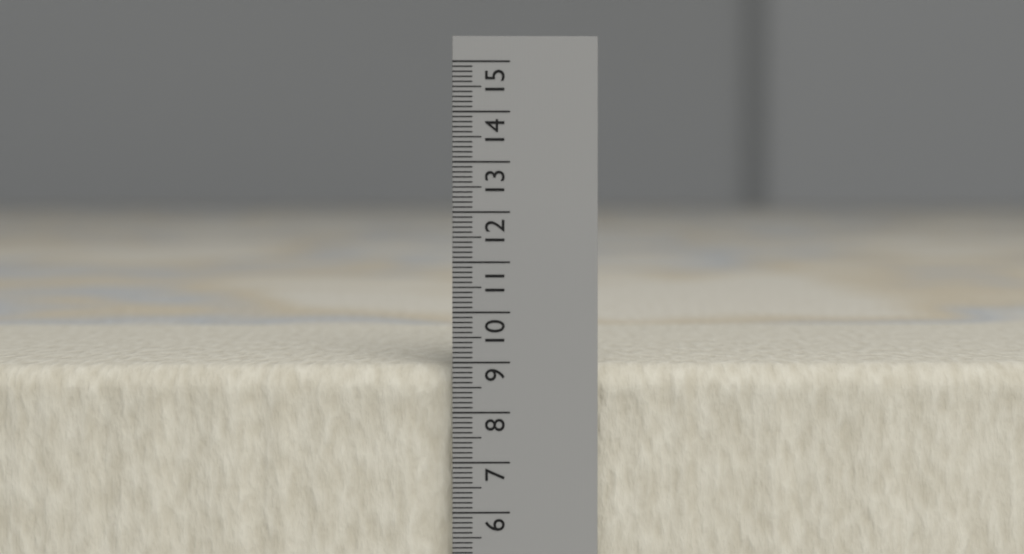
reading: 8.9 (no unit)
